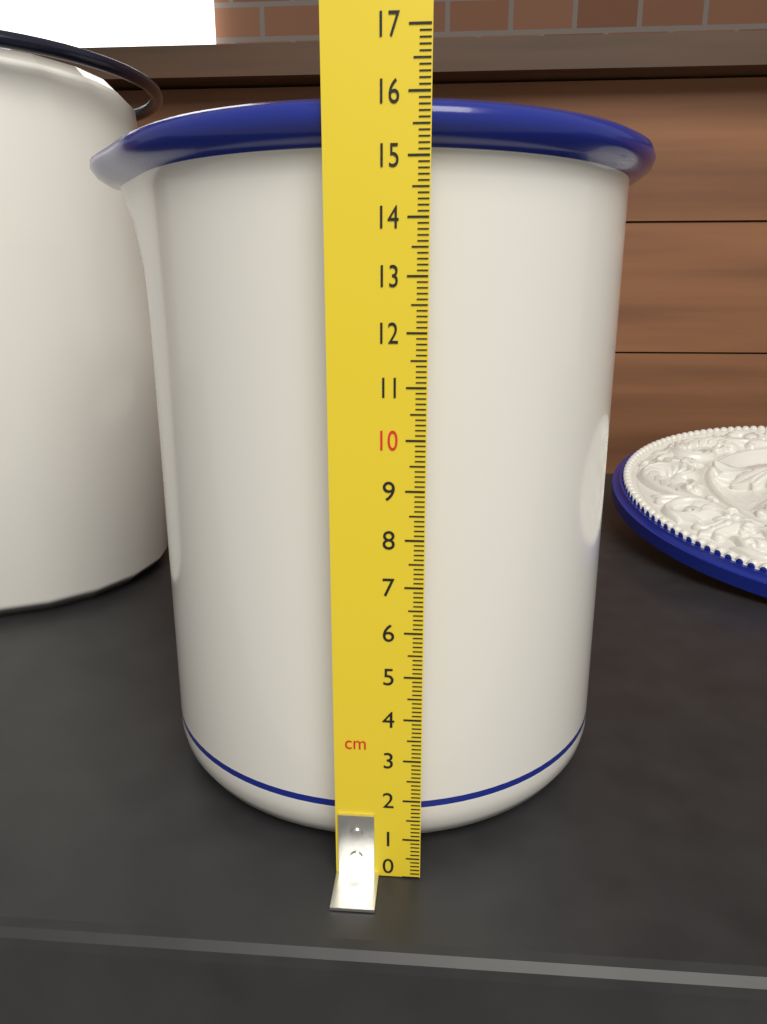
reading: 16.0 cm
